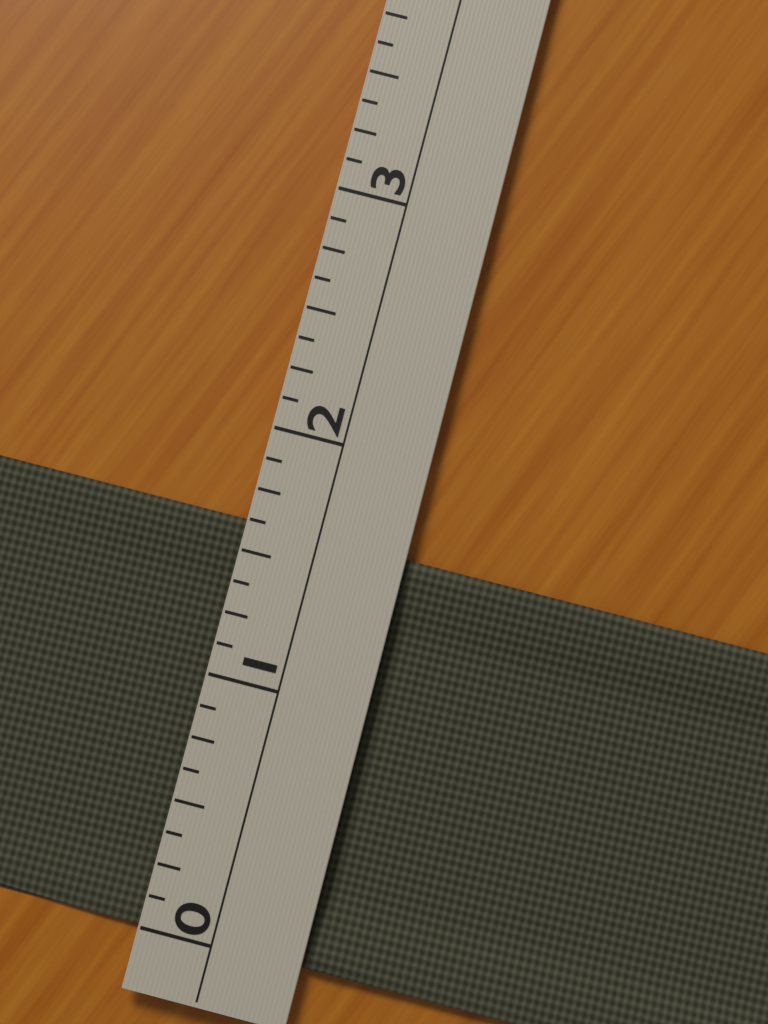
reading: 1.625 (no unit)
